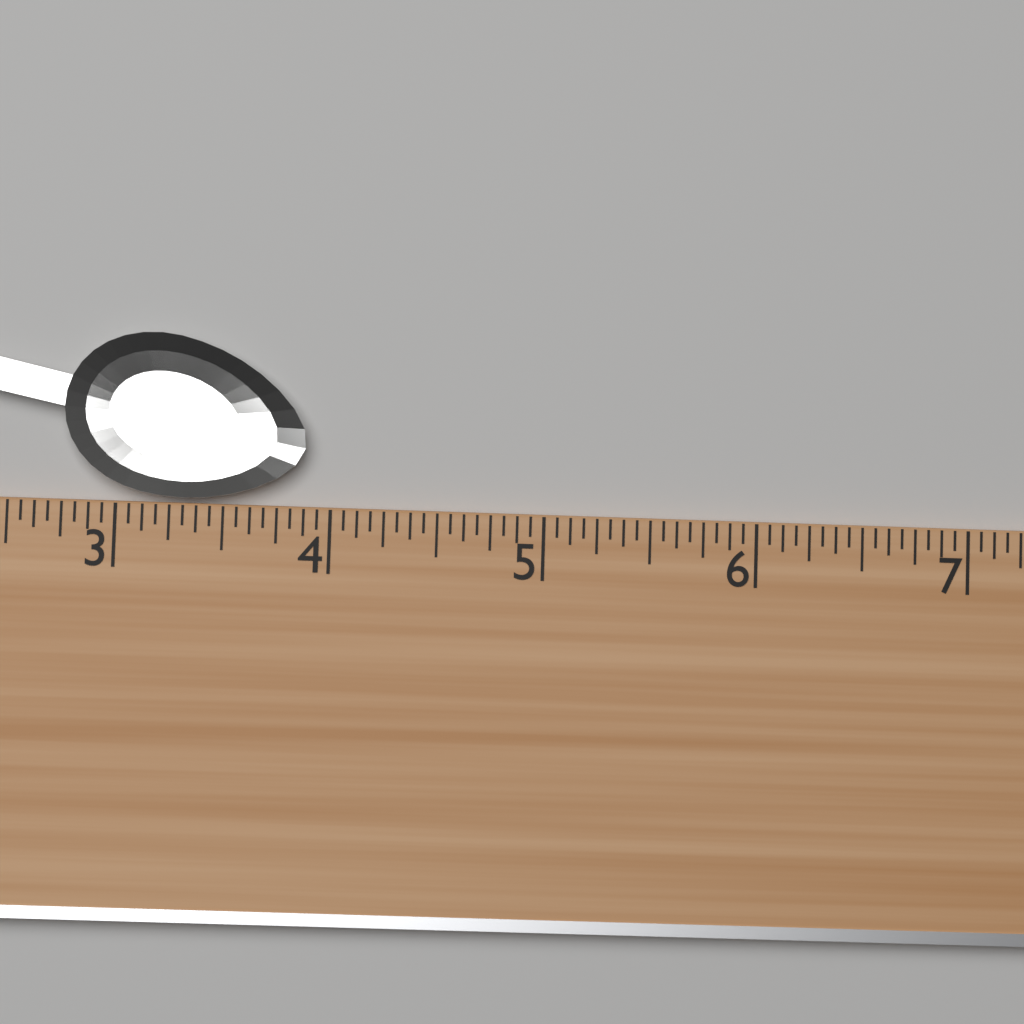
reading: 3.8750 (no unit)
